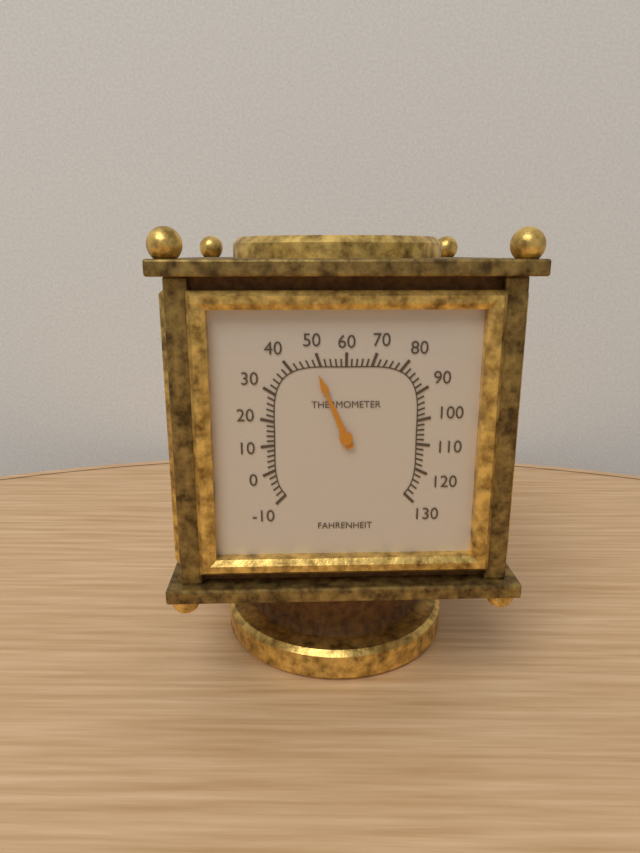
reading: 48 °F
